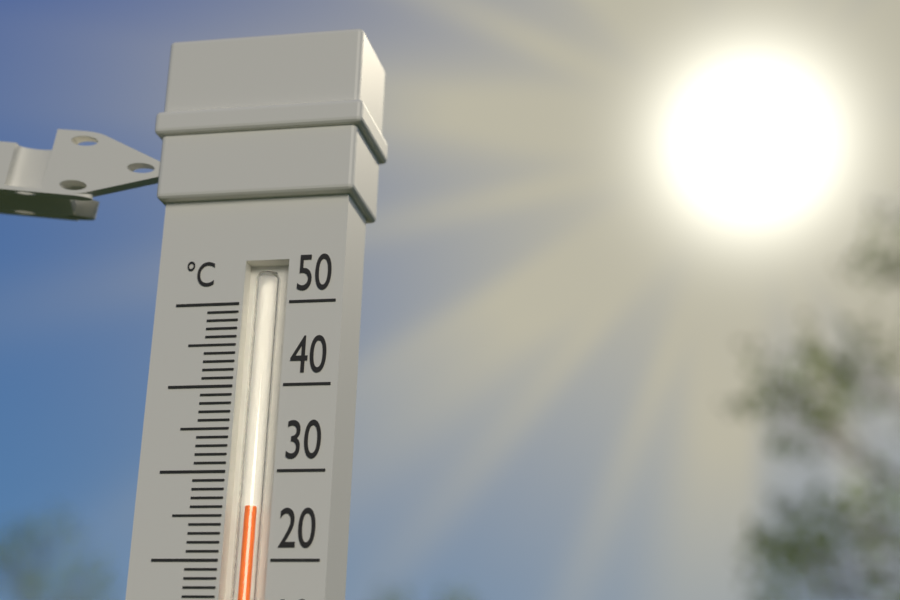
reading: 26 °C
